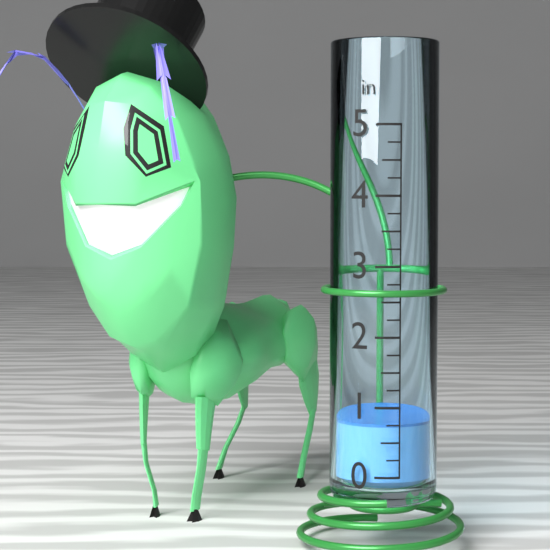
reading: 0.75 in
